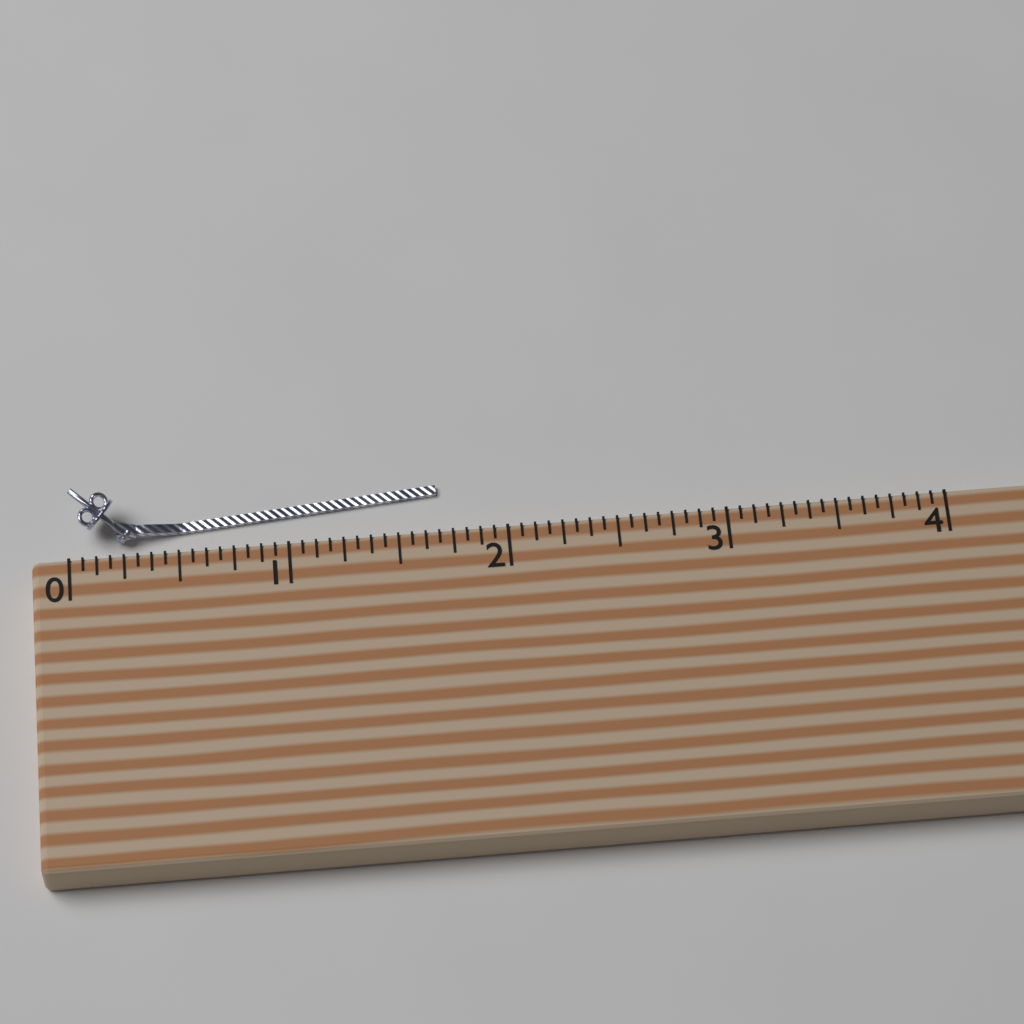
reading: 1.6875 (no unit)
